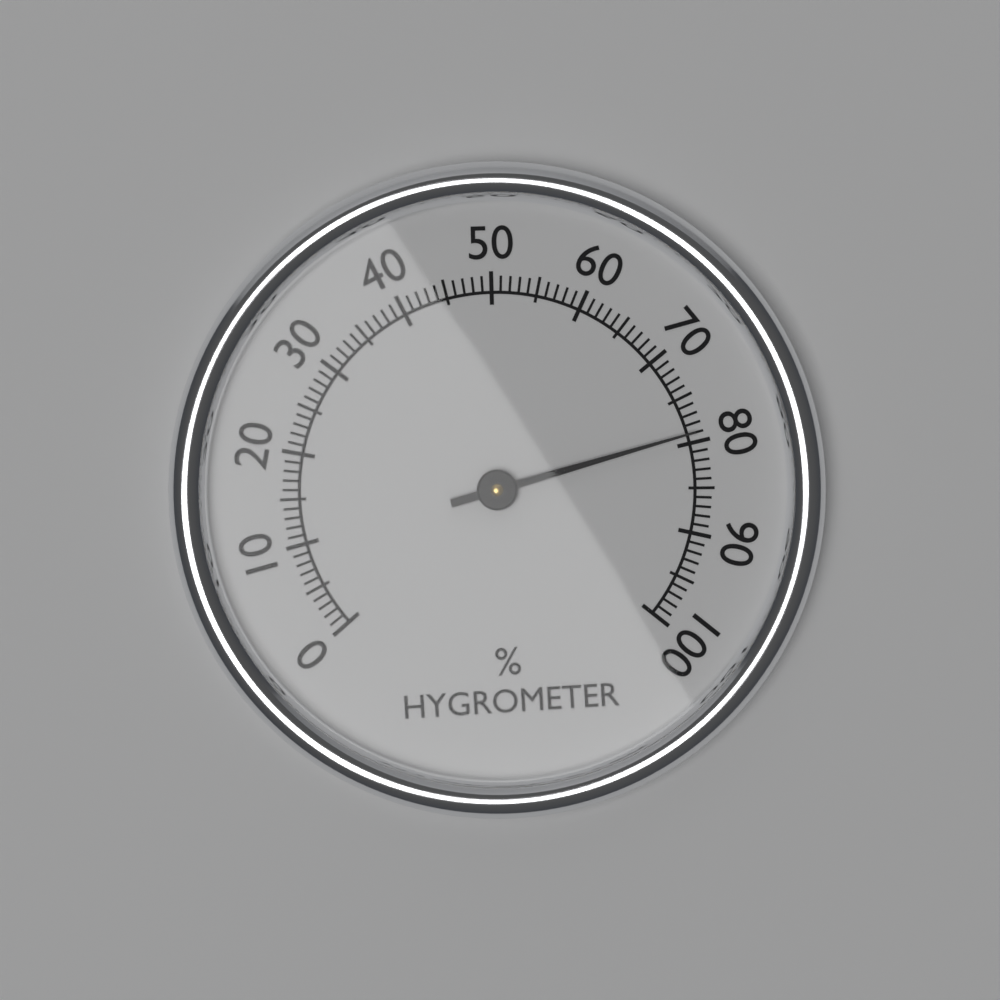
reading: 79 %
